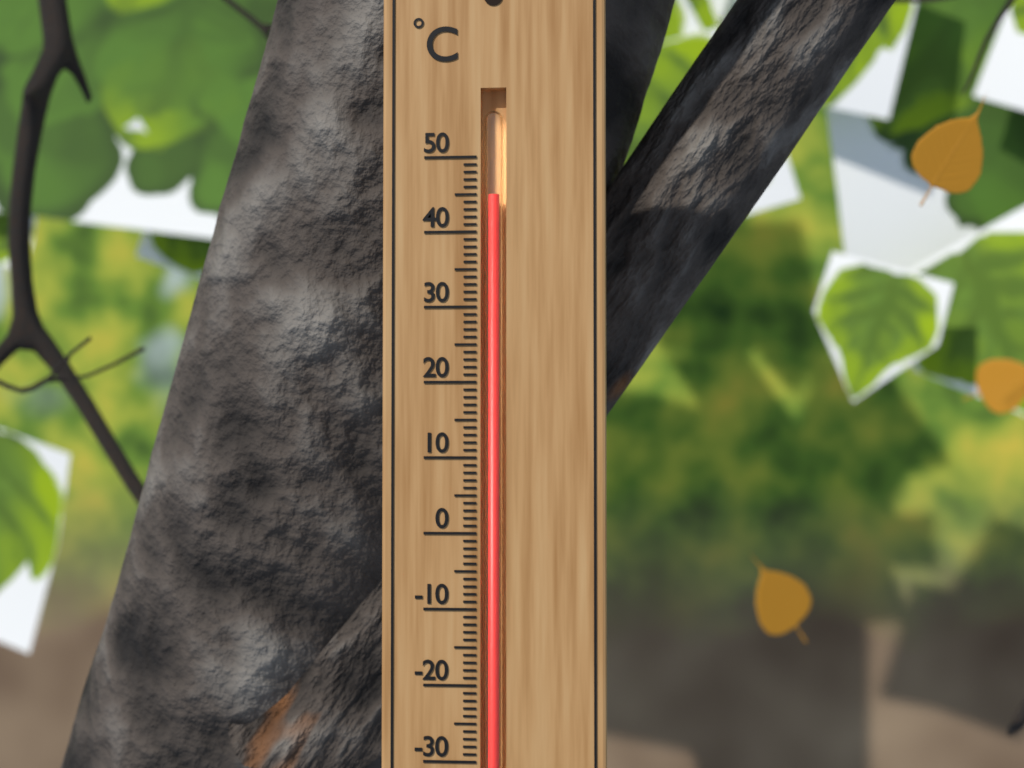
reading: 45 °C
